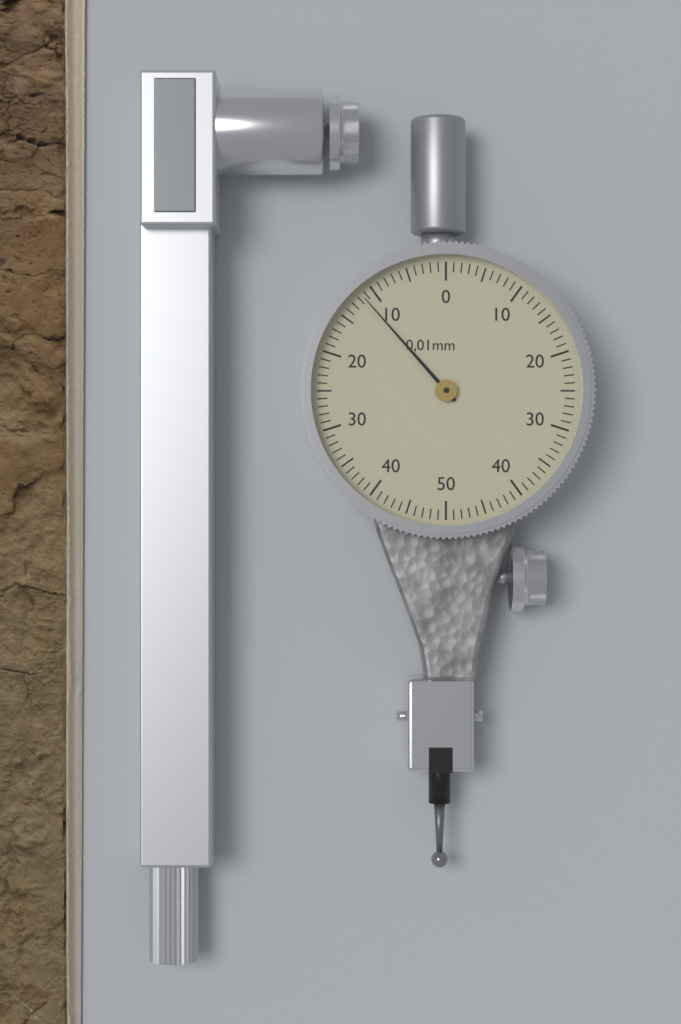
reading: 0.115 mm
